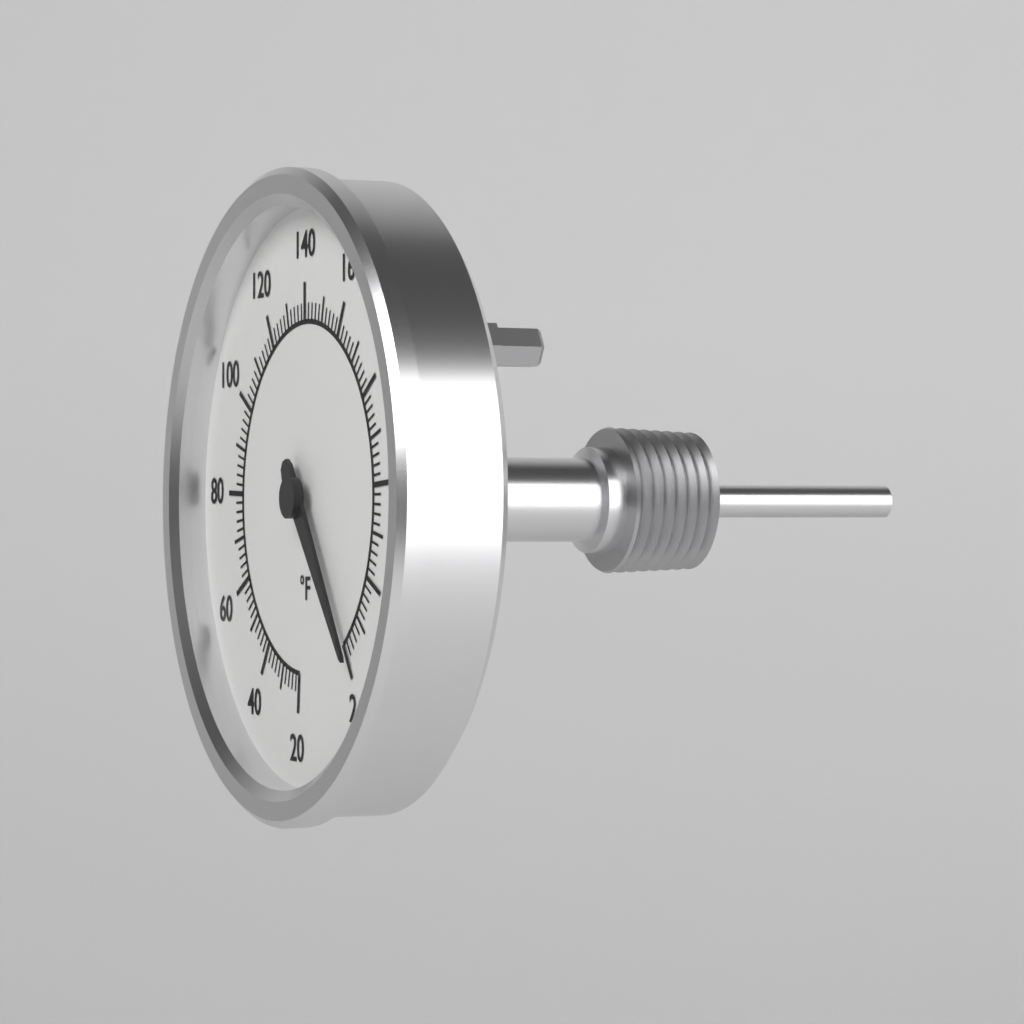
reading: 238 °F
